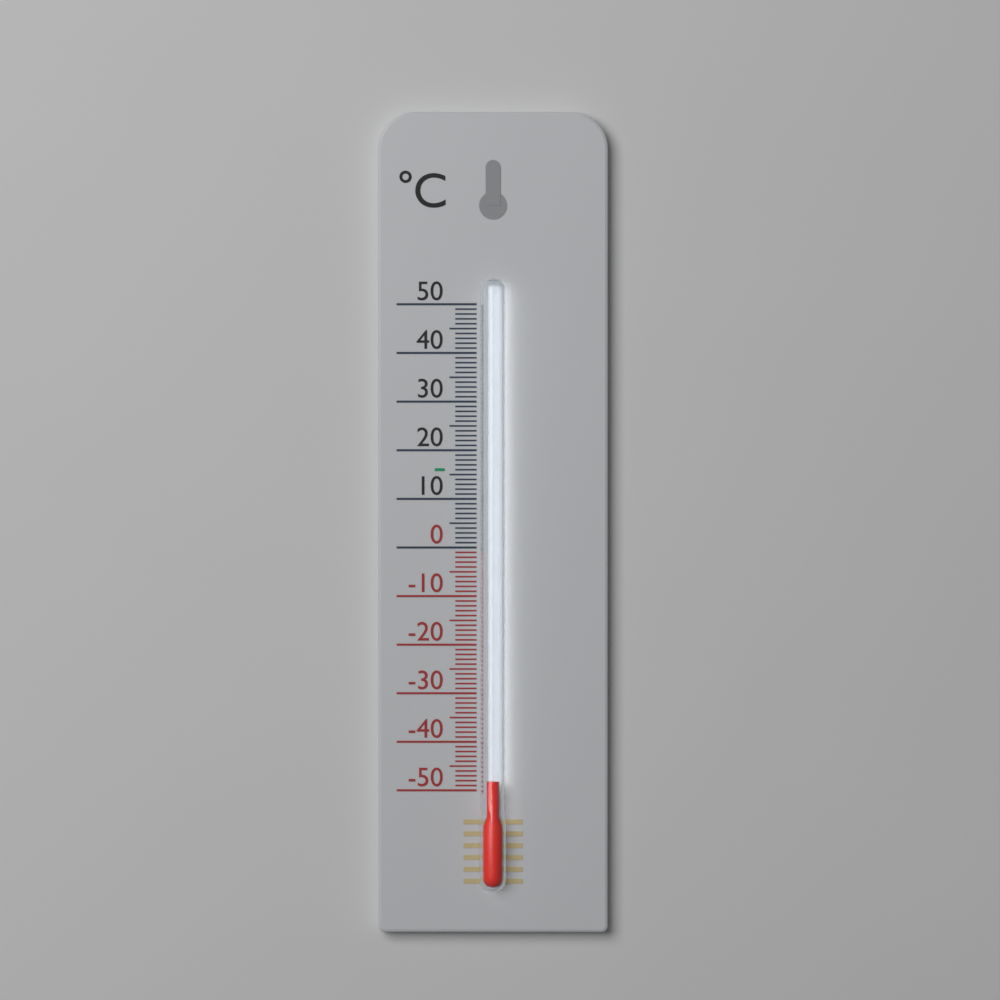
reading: -48 °C
